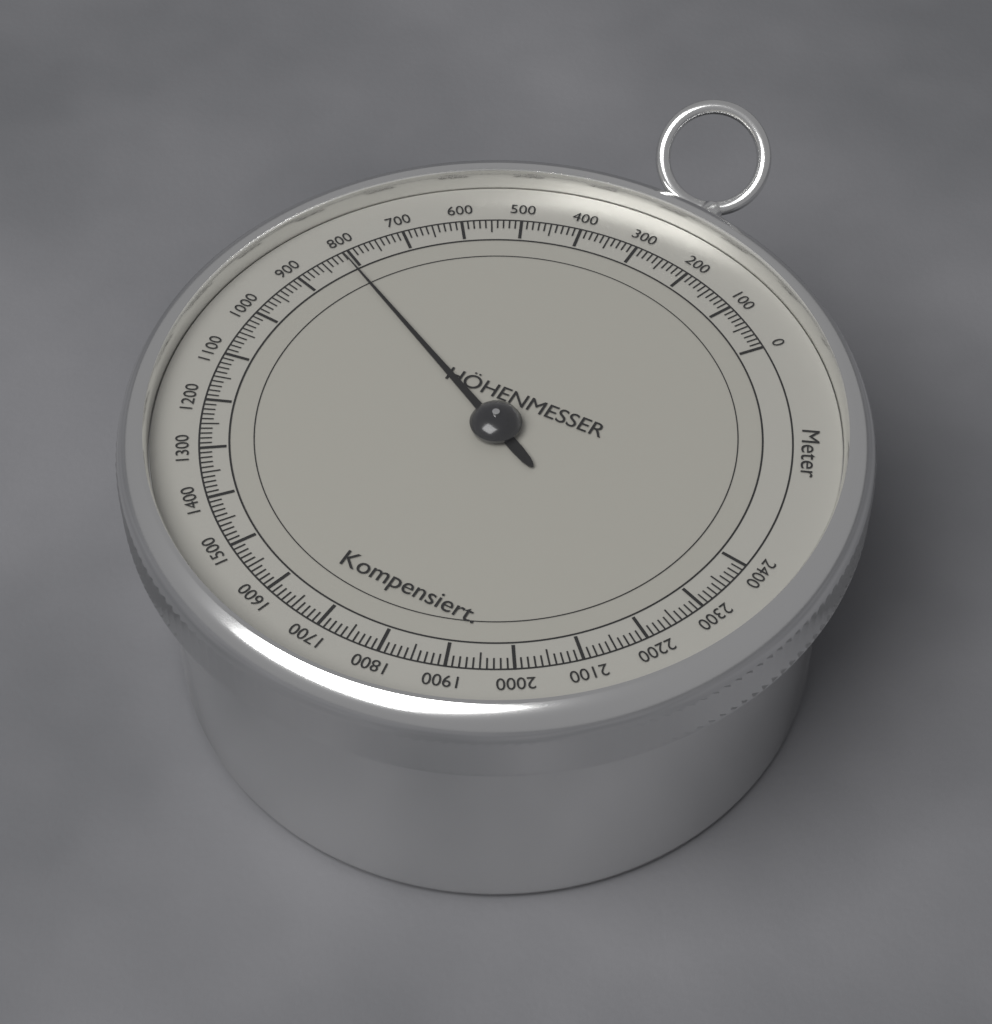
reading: 810 m
